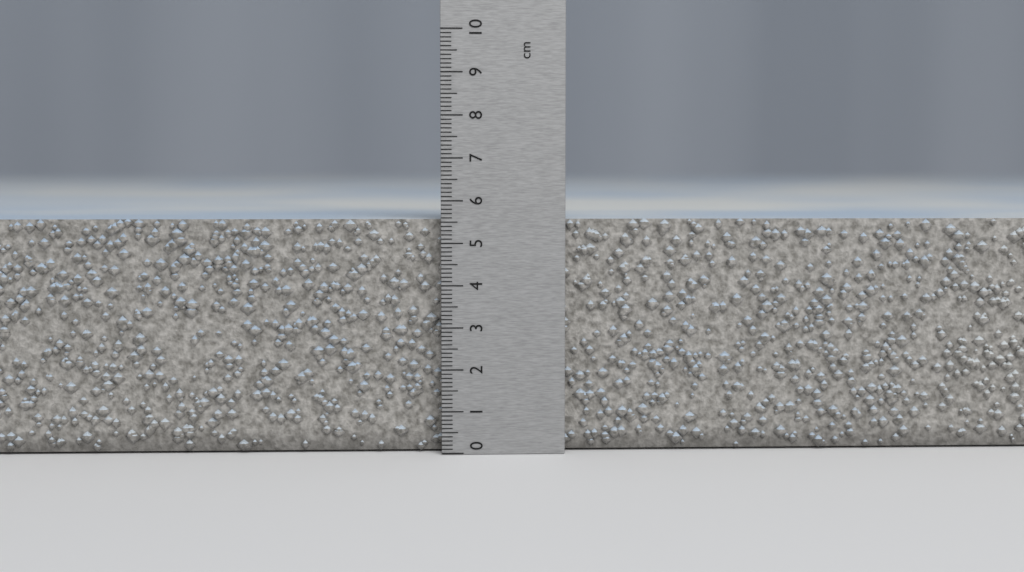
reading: 5.6 cm
